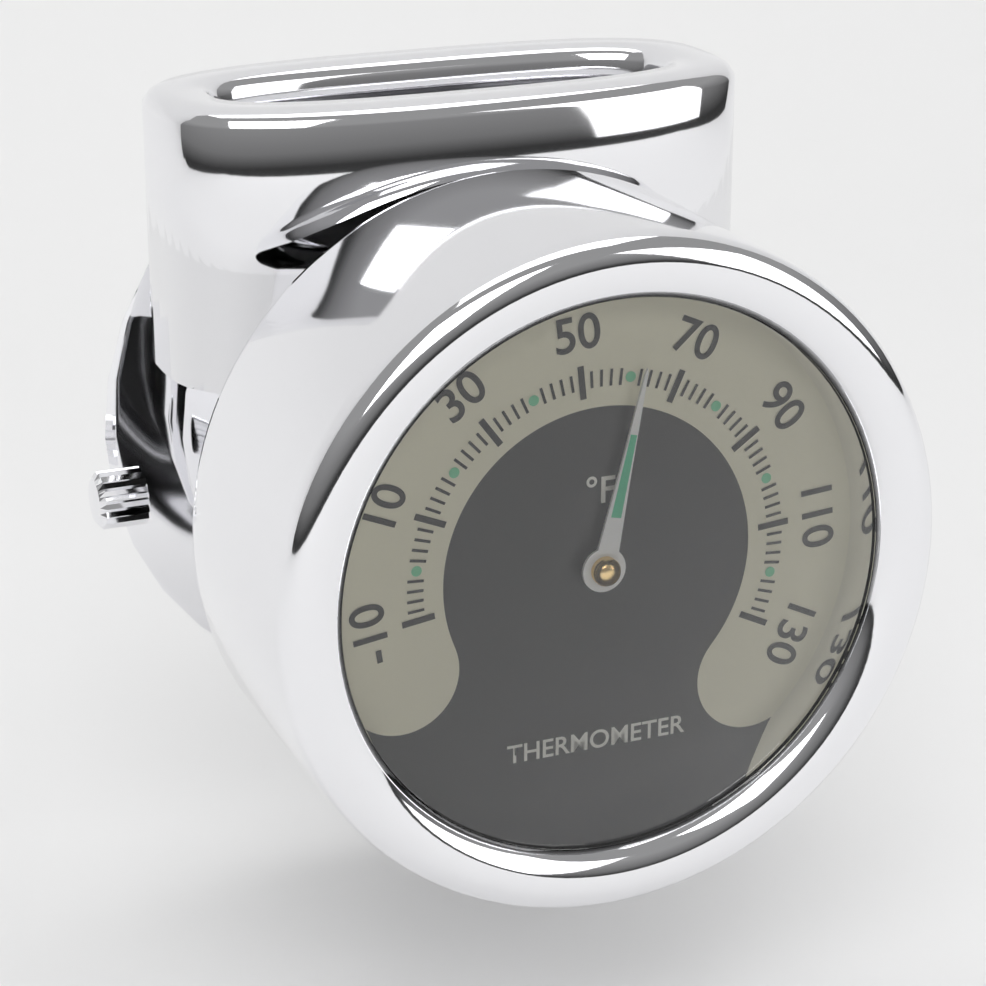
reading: 62 °F
